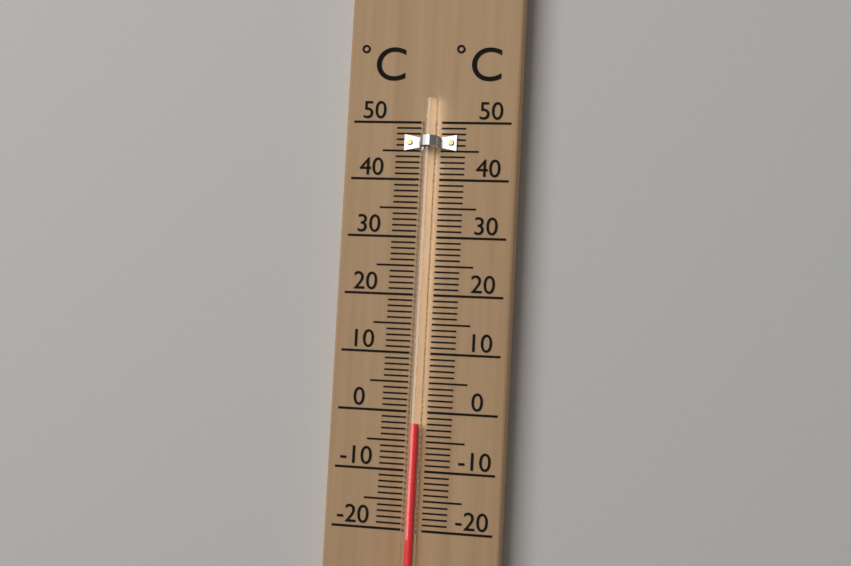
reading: -2 °C
